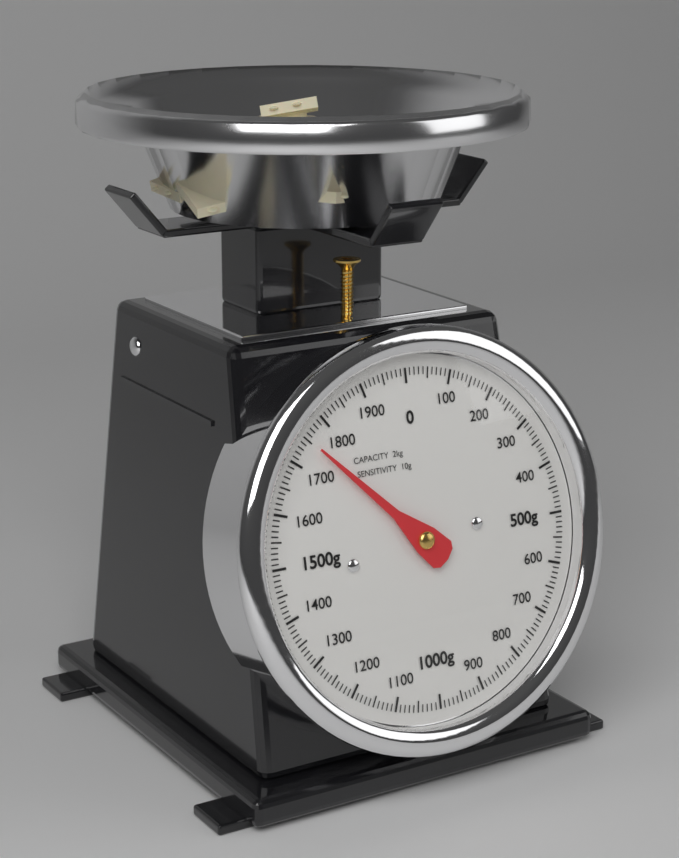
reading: 1750 g
